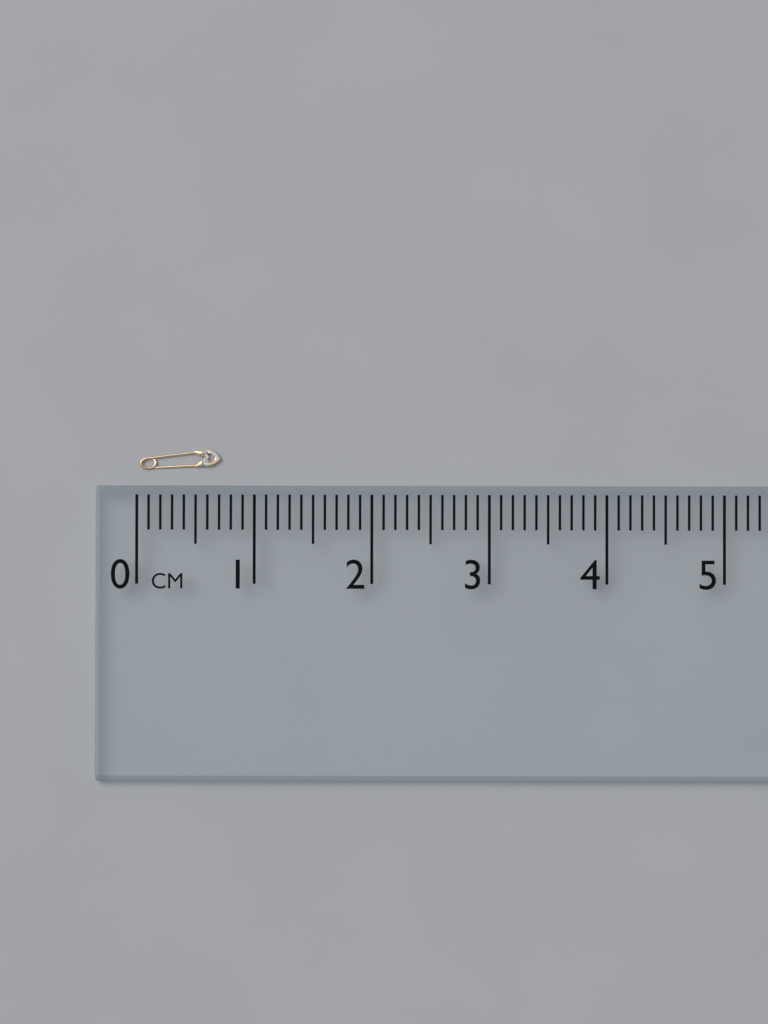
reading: 0.7 cm
